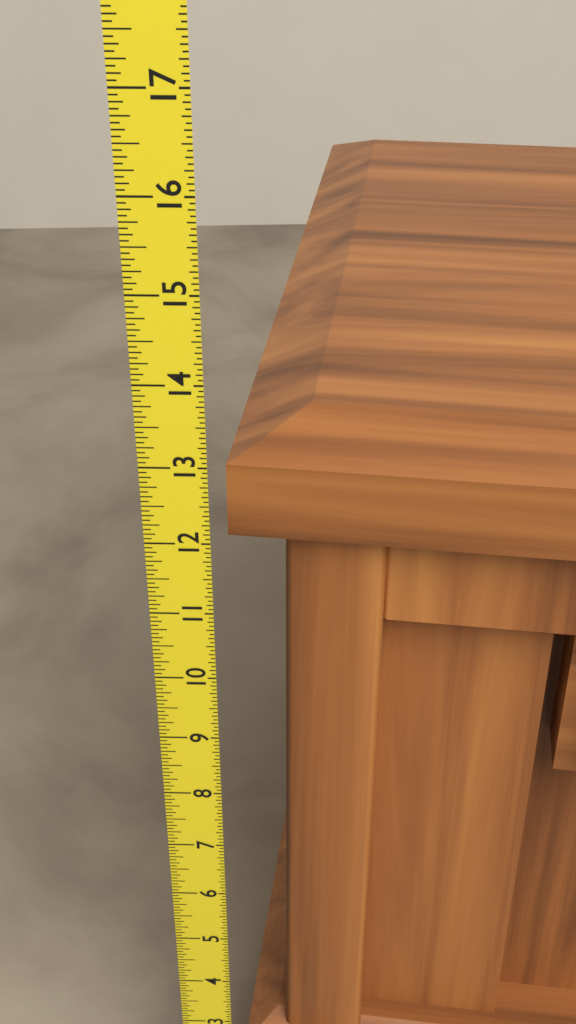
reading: 13.2500 (no unit)
